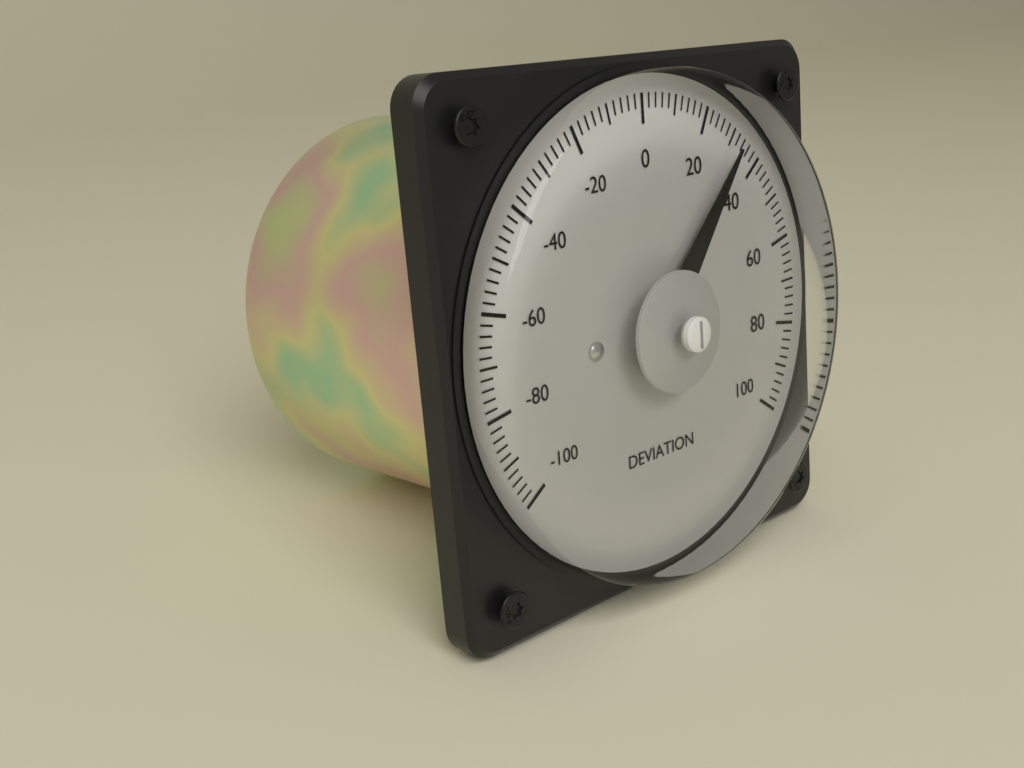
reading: 32 (no unit)
